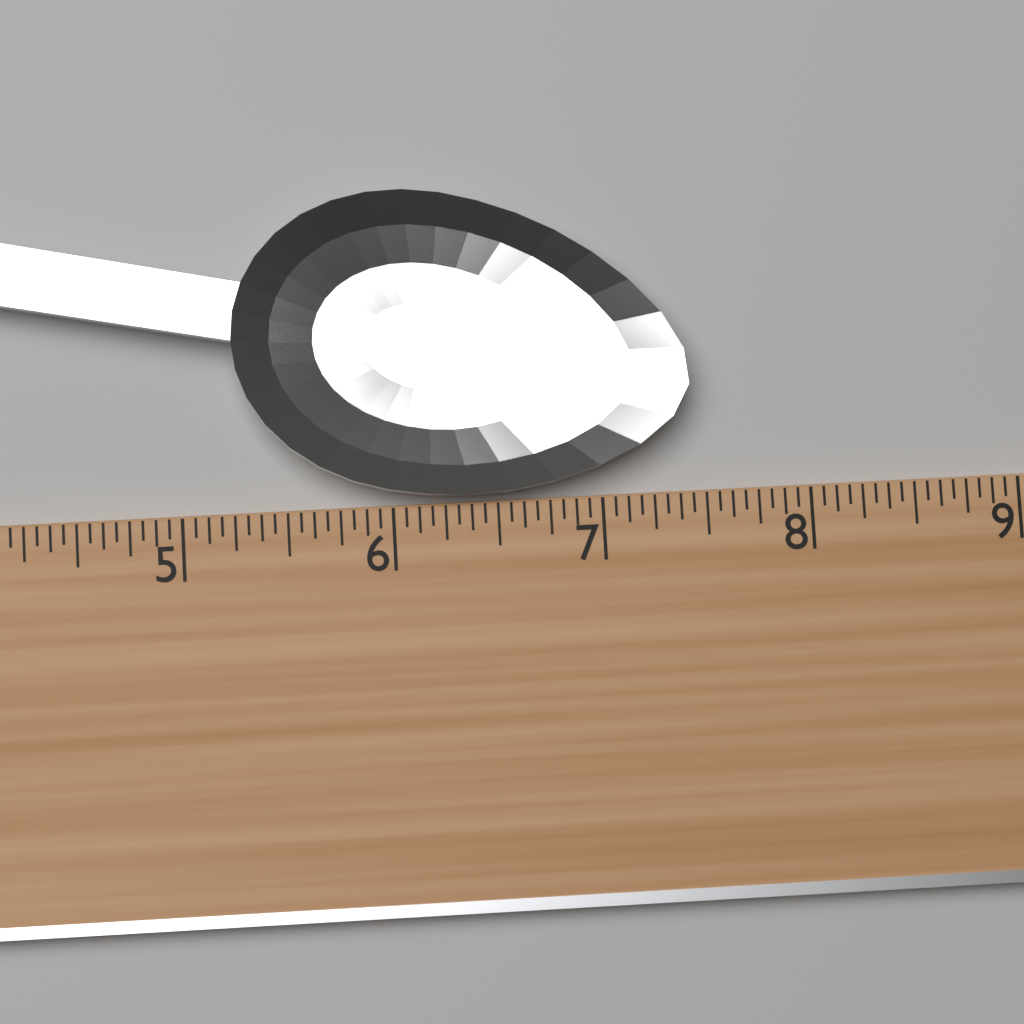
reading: 7.4375 (no unit)
